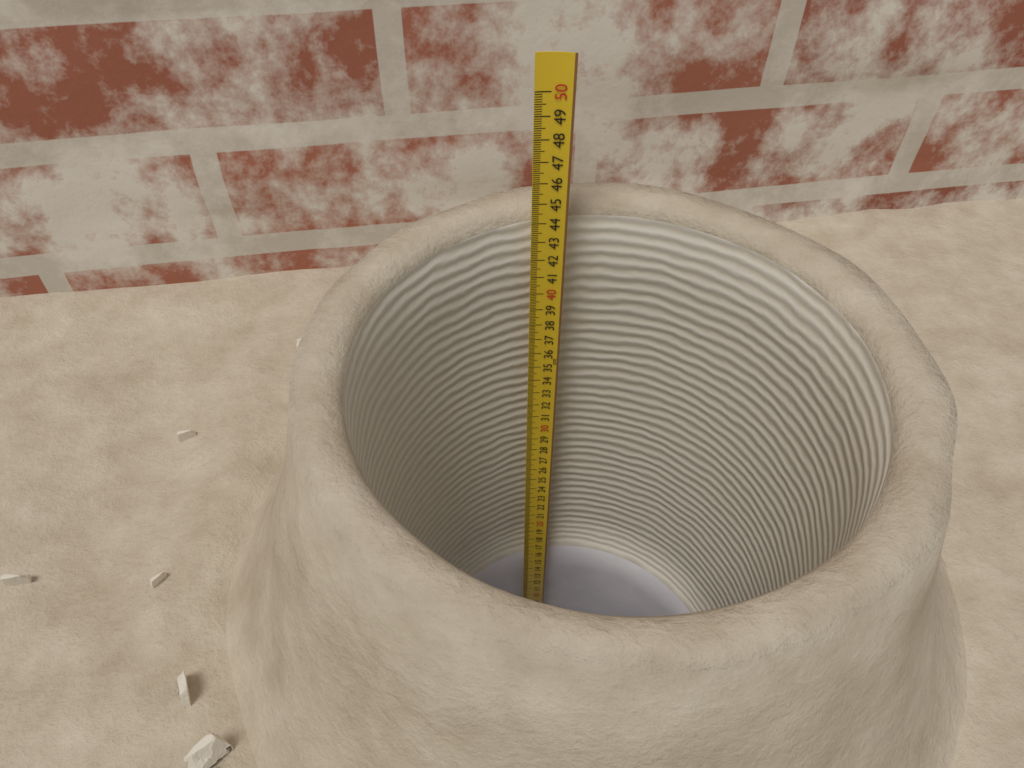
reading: 44.2 cm
